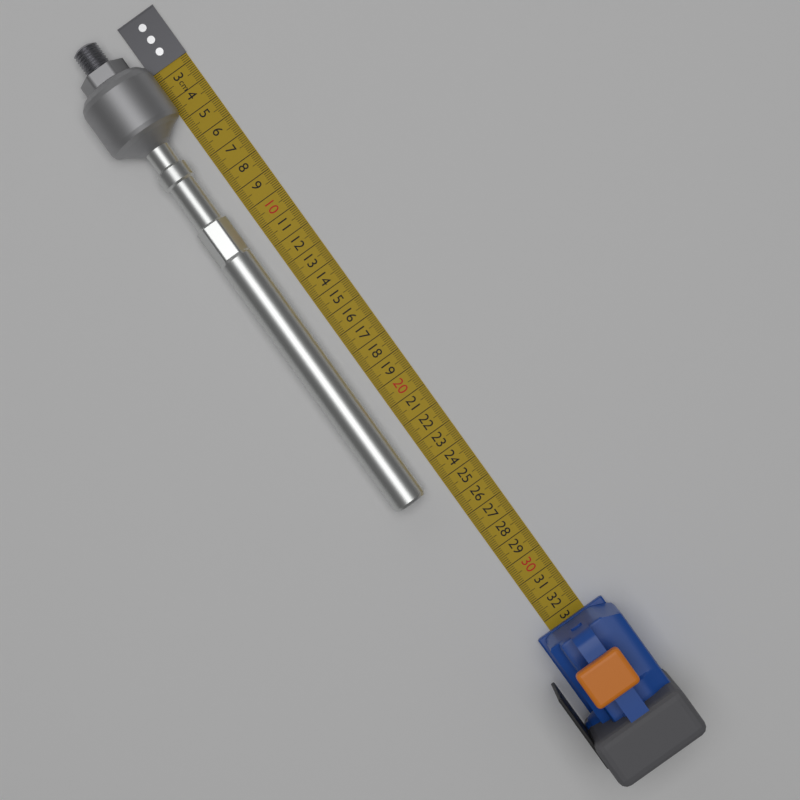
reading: 25.0 cm
